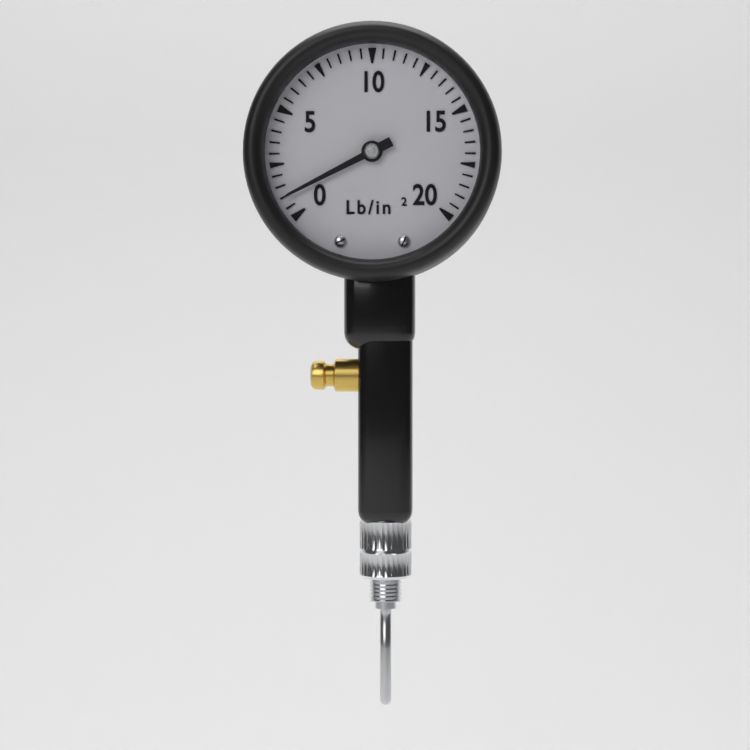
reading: 1.0 lb/in²
